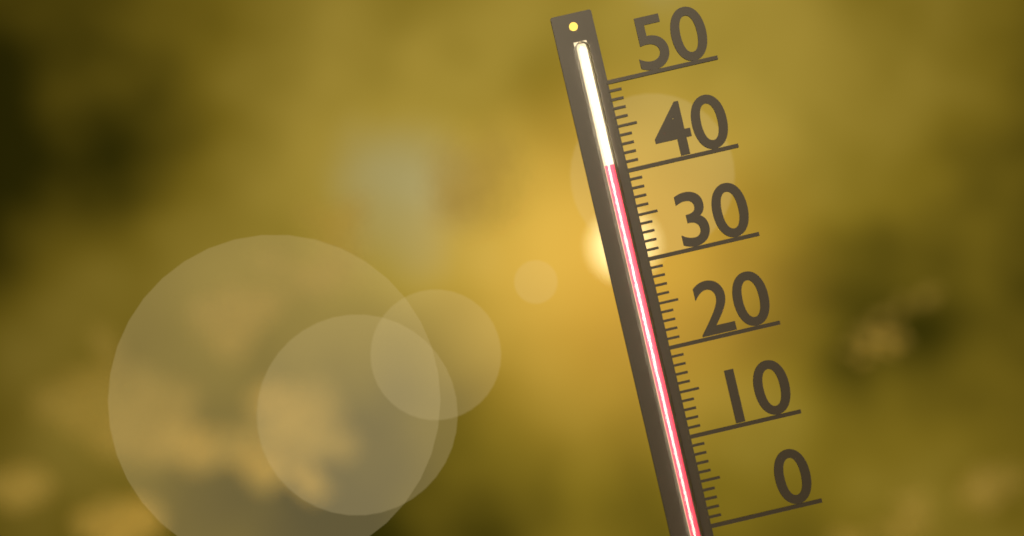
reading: 41 (no unit)
